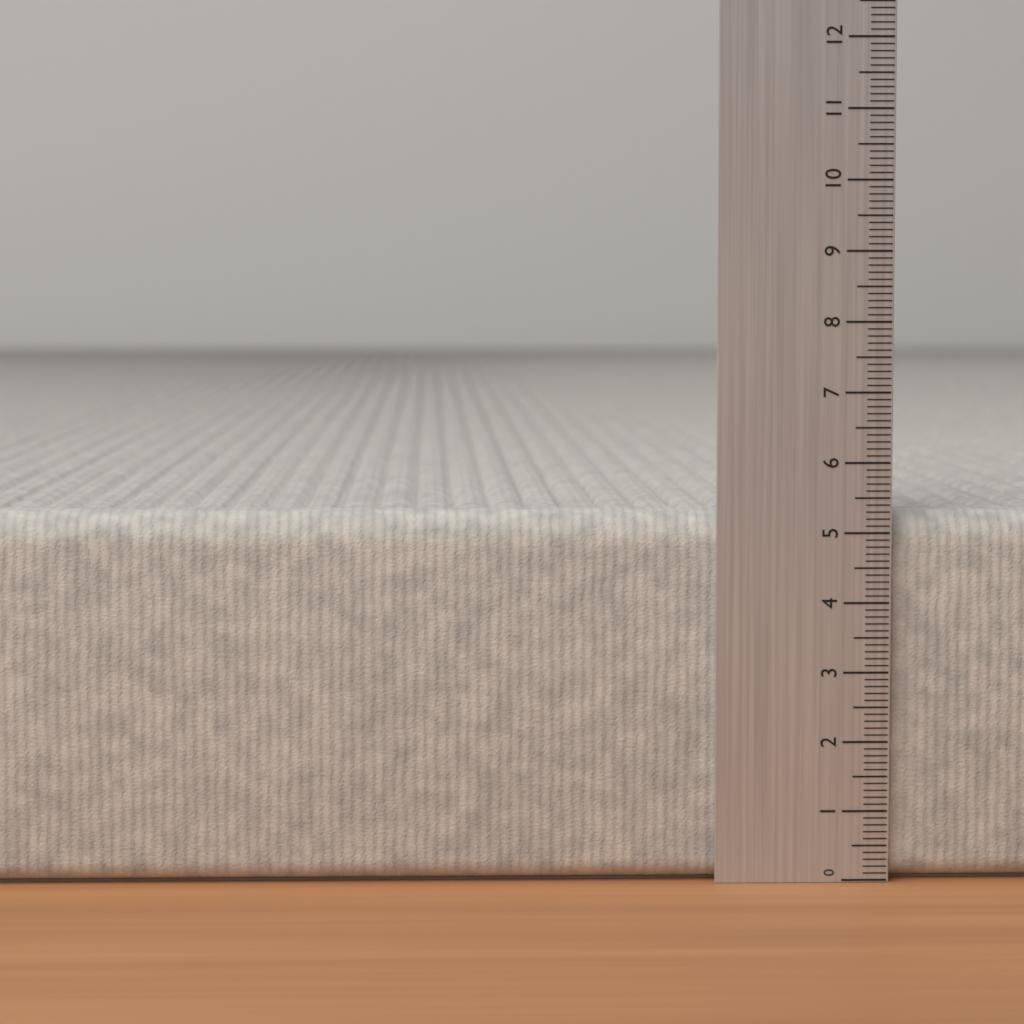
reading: 5.3 (no unit)
